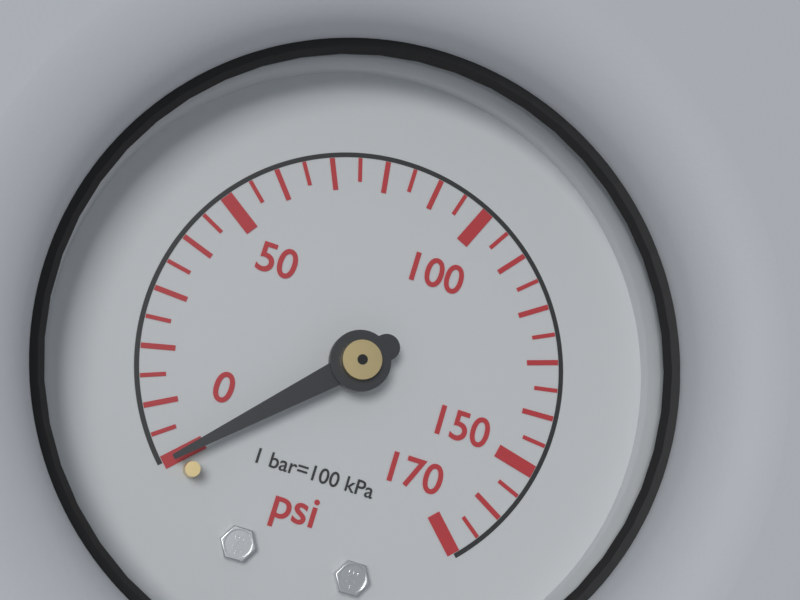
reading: 0 psi
